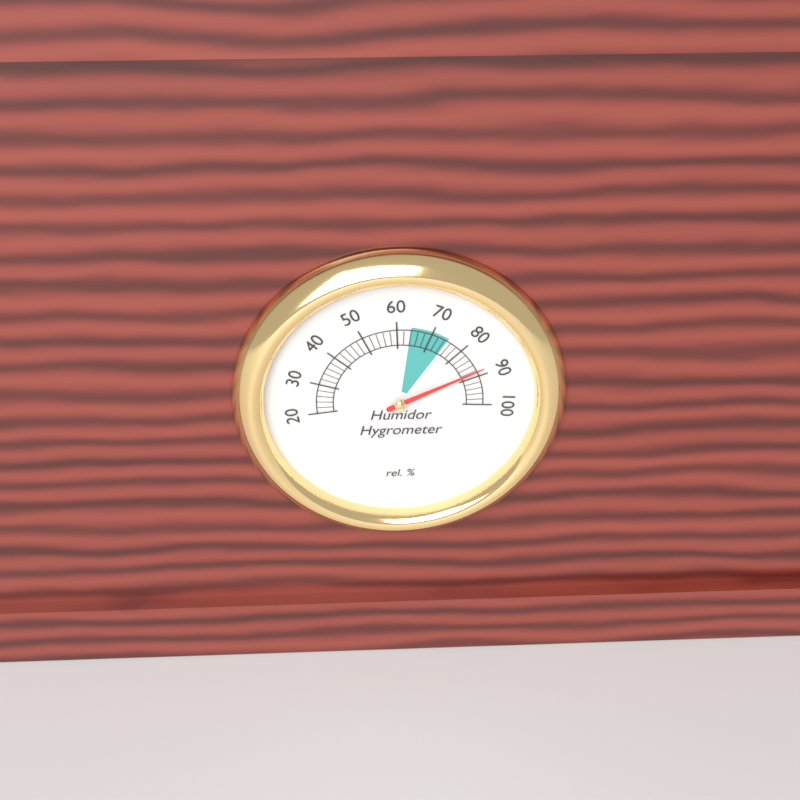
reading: 88 %
